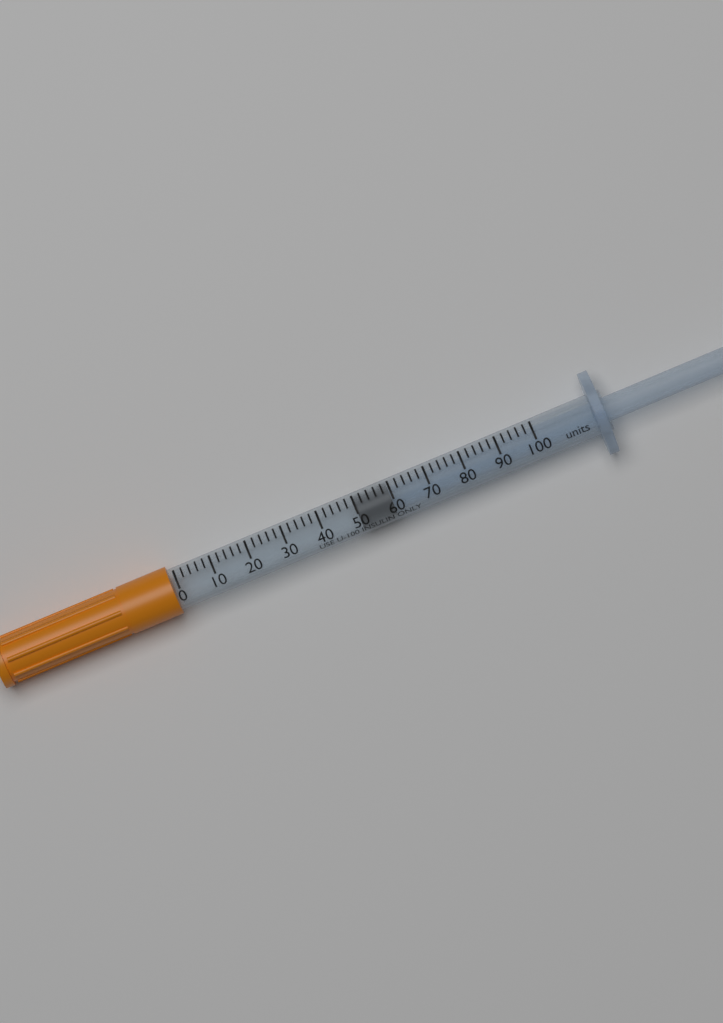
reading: 50 units
